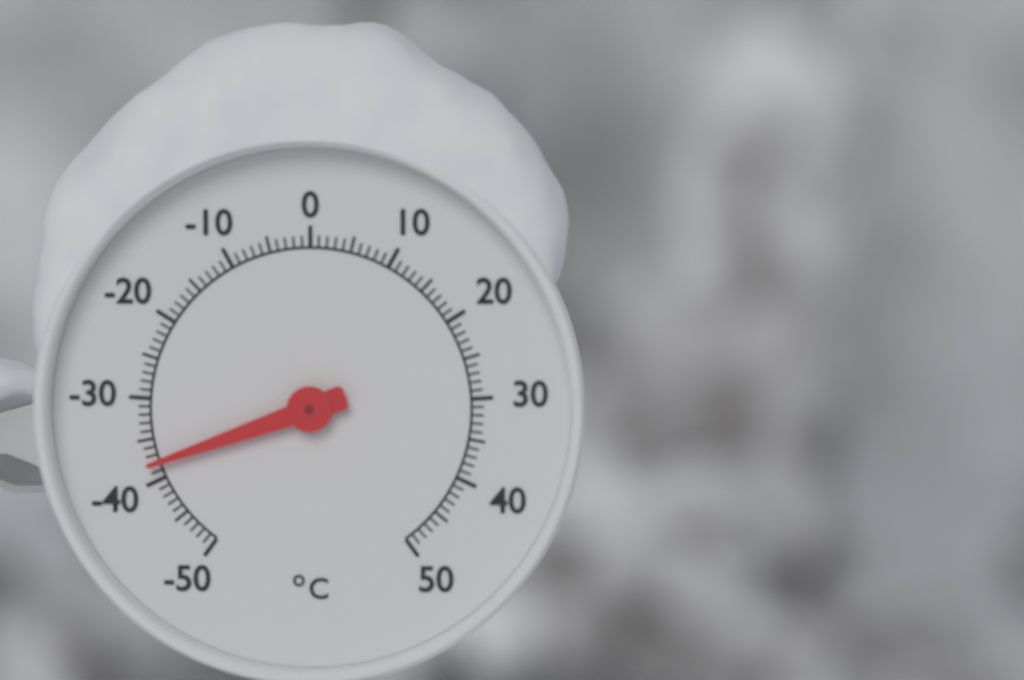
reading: -38 °C
